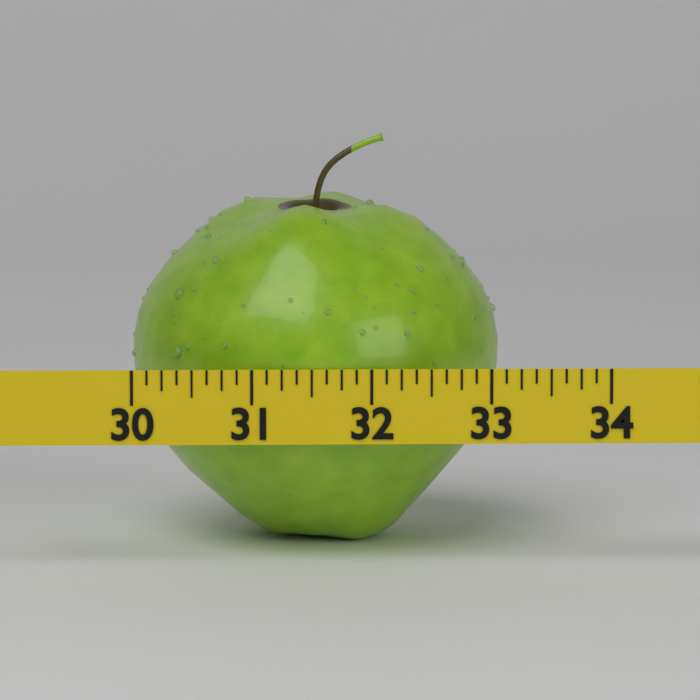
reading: 33.125 (no unit)
